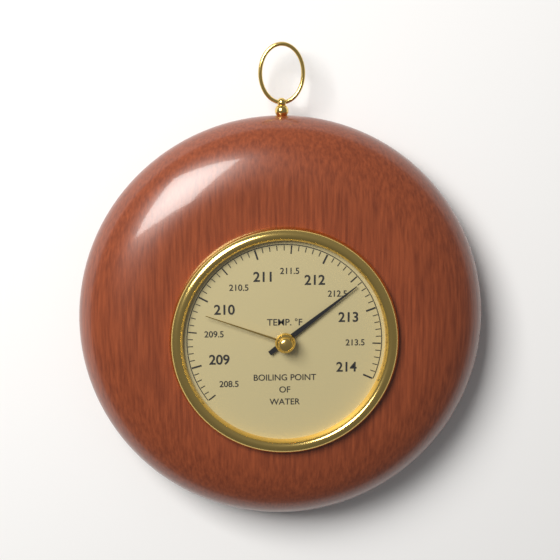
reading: 212.6 °F
